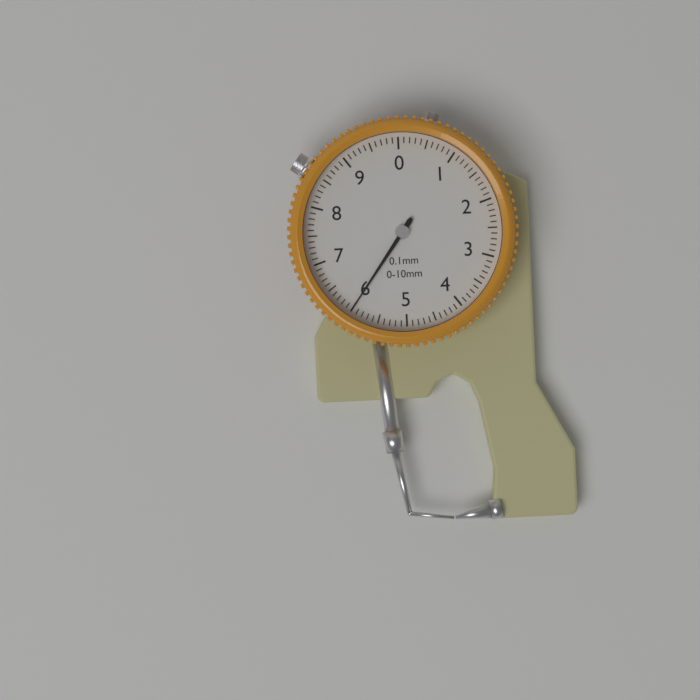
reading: 6.0 mm
